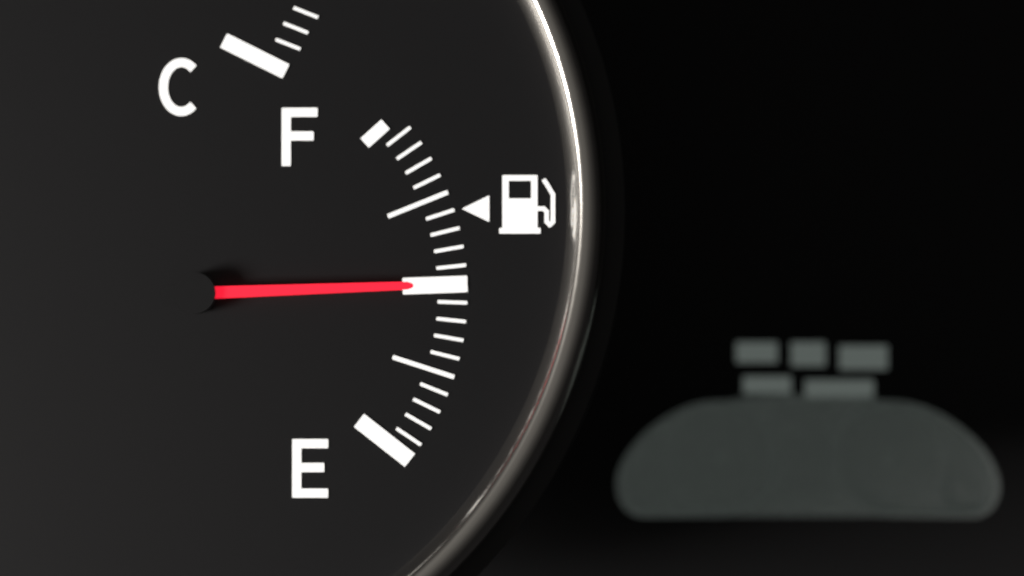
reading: 0.50 (no unit)
